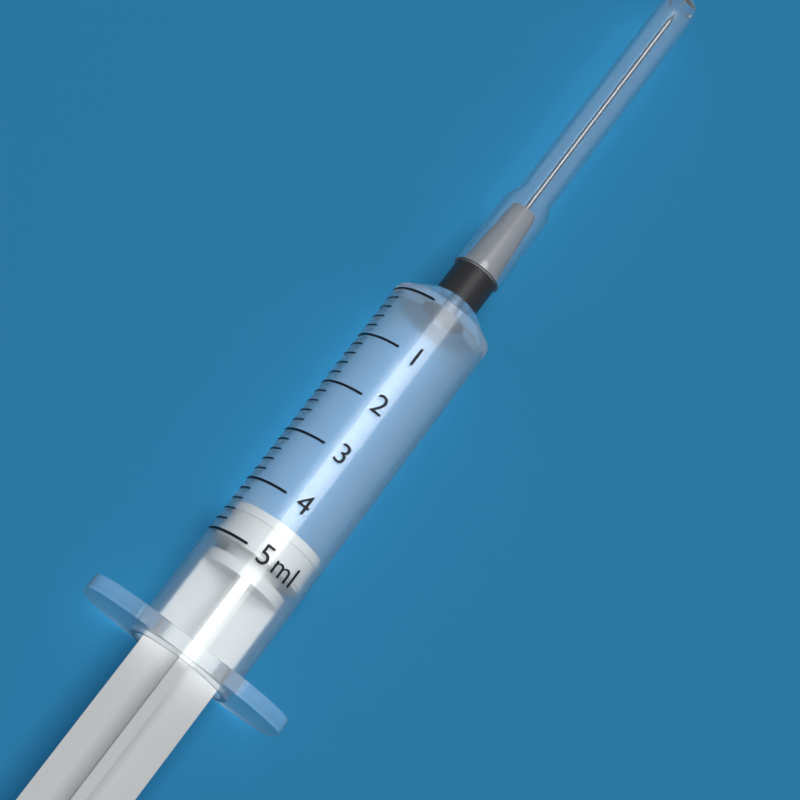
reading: 4.4 ml
